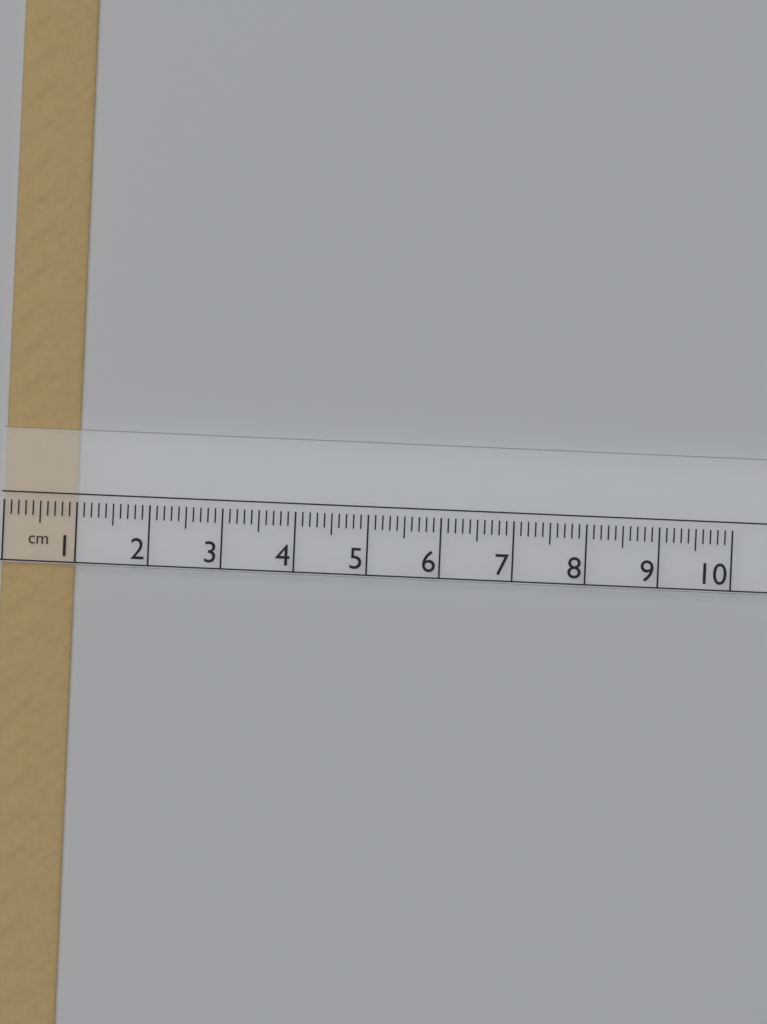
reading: 1.0 cm
